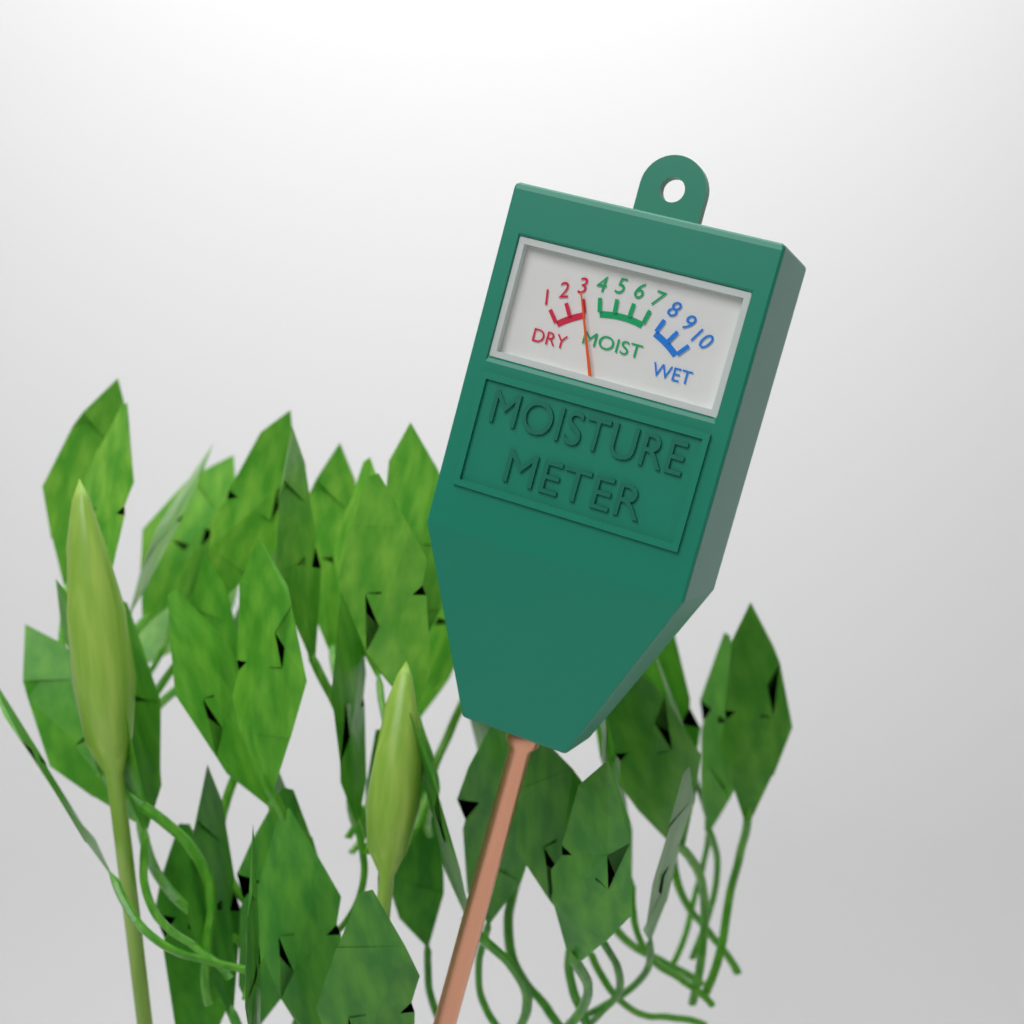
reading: 3 (no unit)
